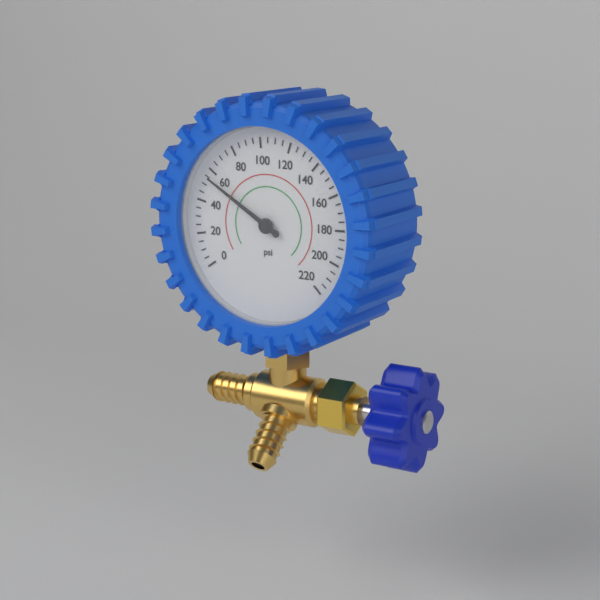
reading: 55 psi
